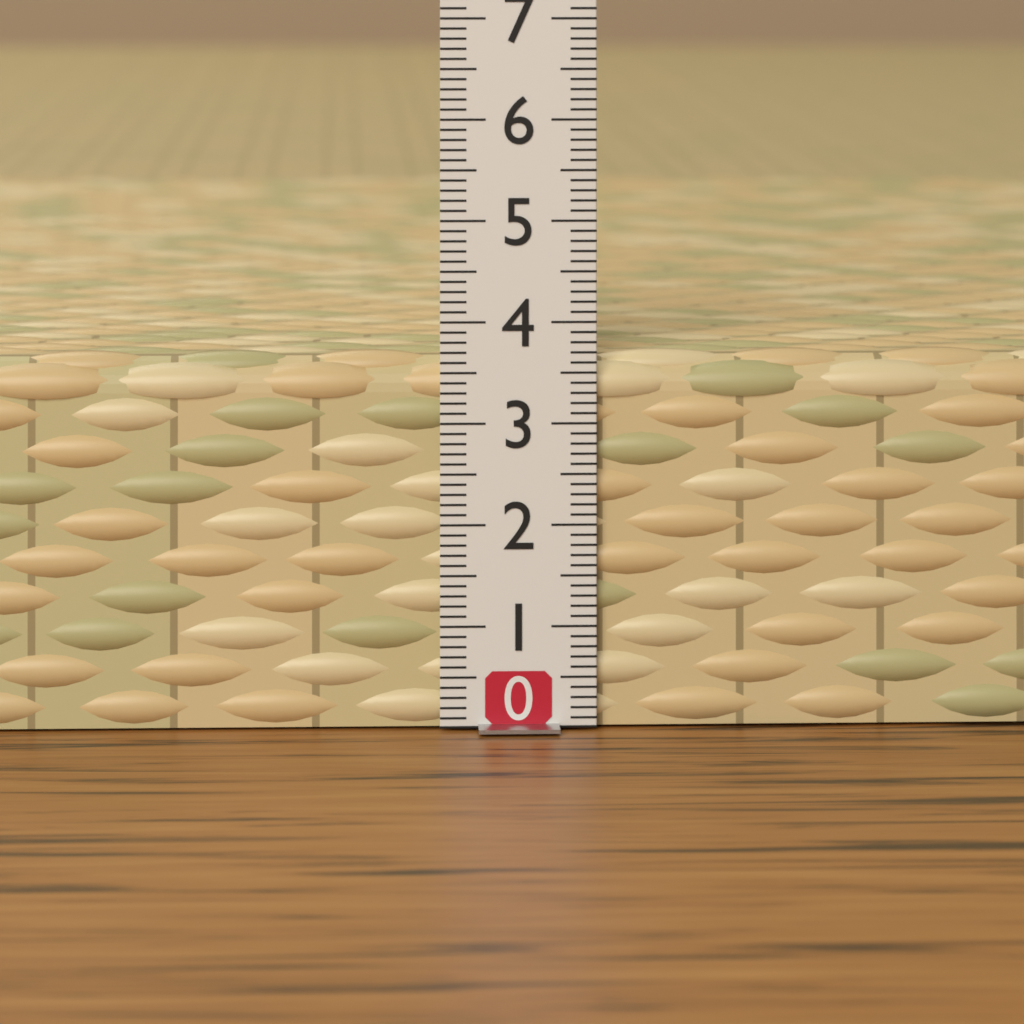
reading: 3.7 (no unit)
